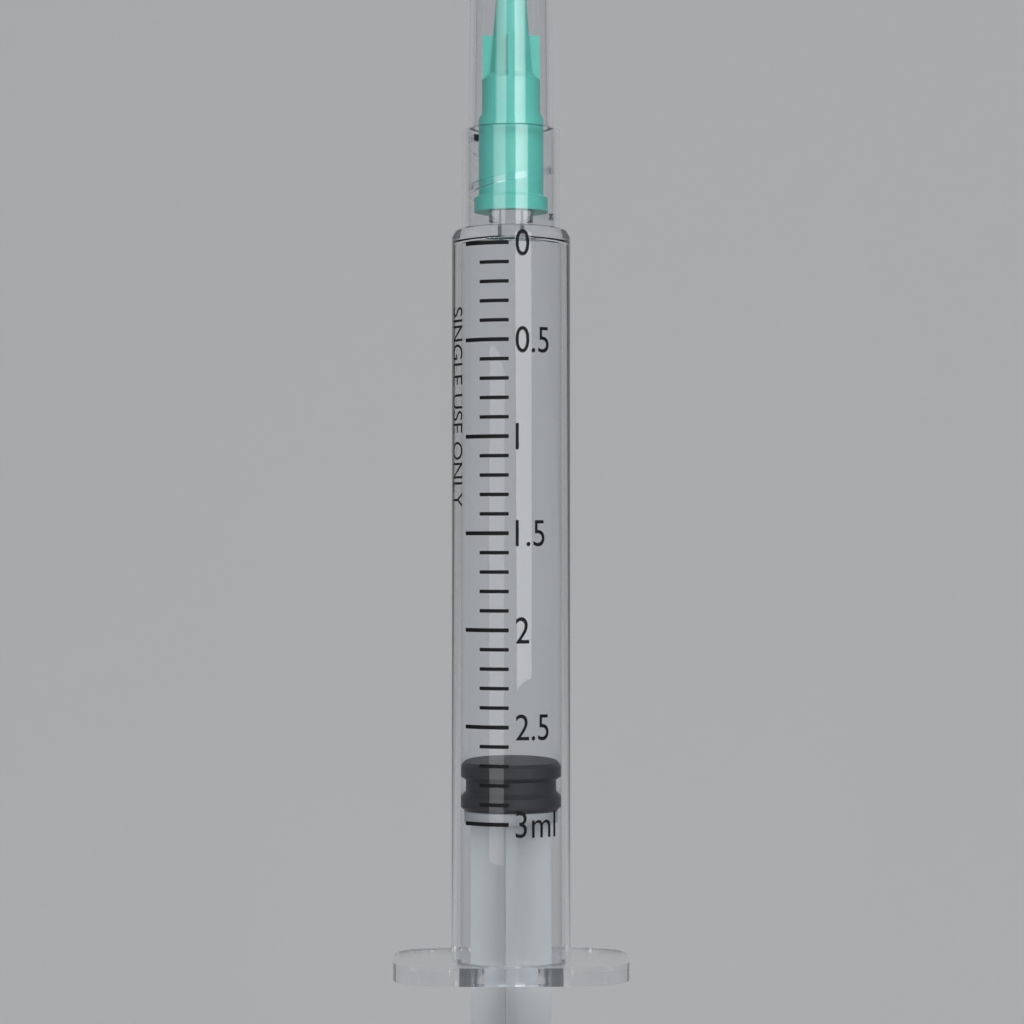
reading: 2.7 ml
